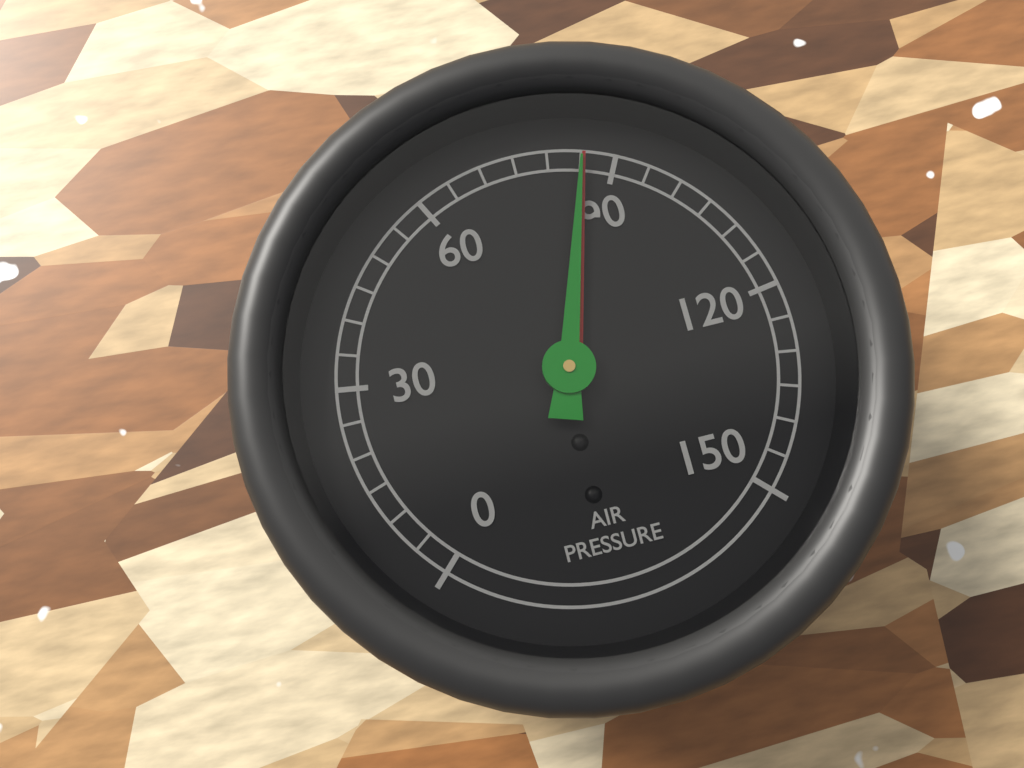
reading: 85 (no unit)
